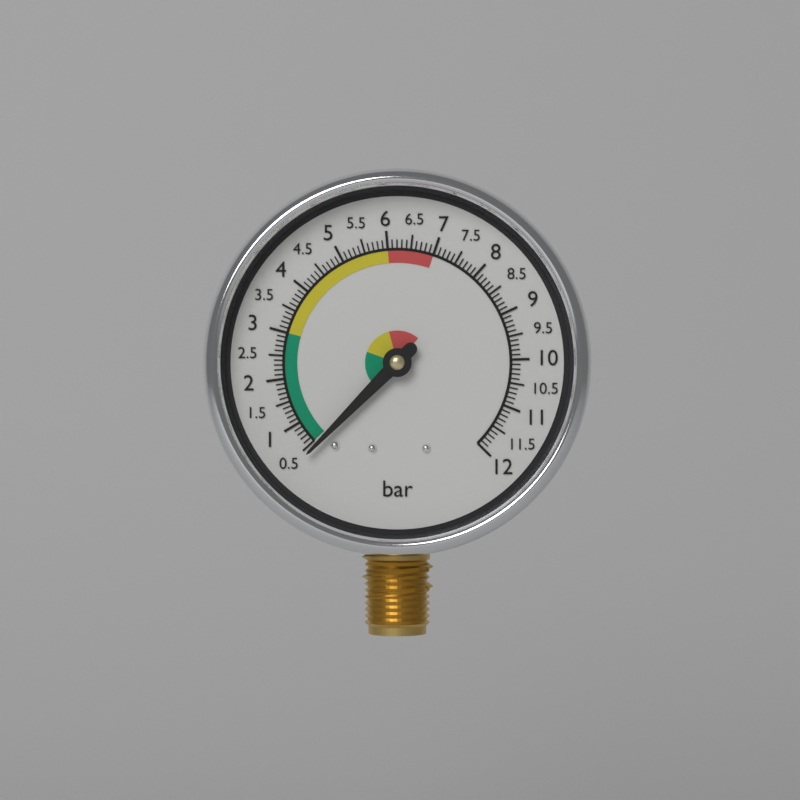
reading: 0.4 bar
